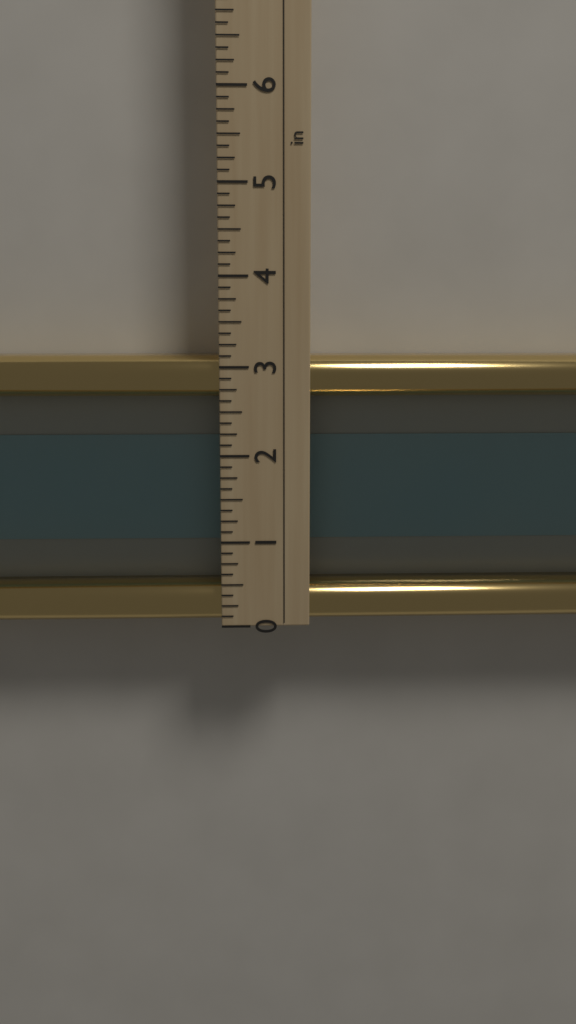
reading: 3.125 in
